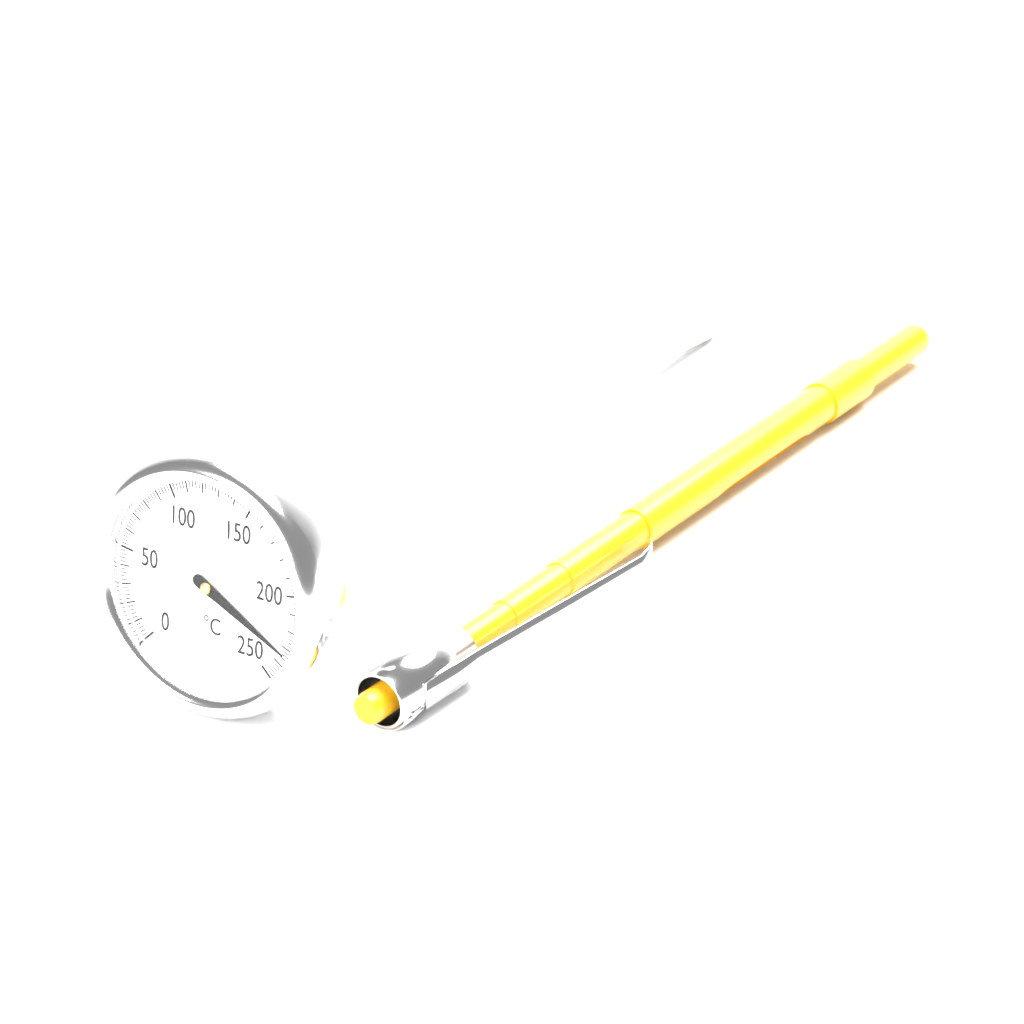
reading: 234 °C
